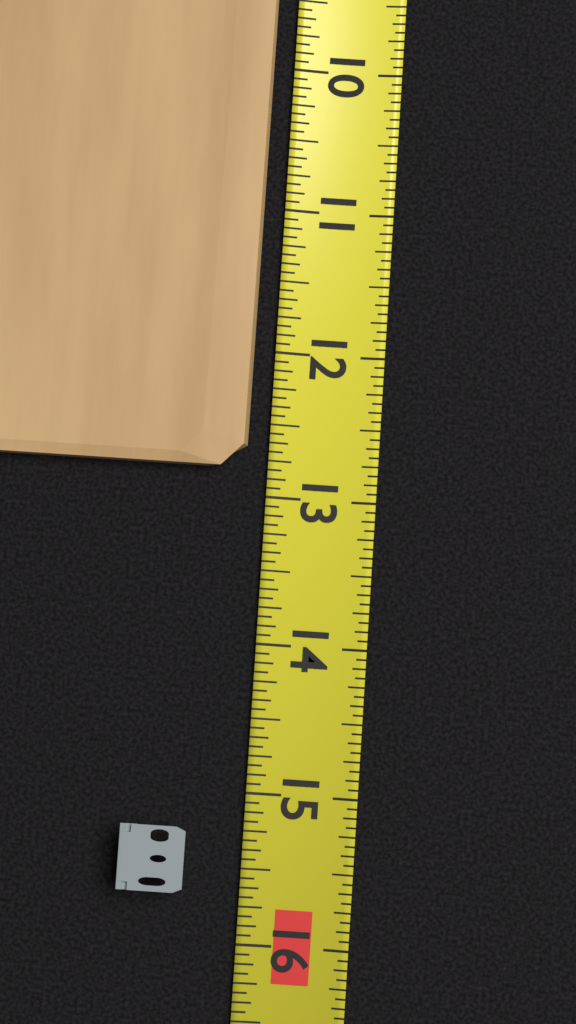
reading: 12.8125 (no unit)
